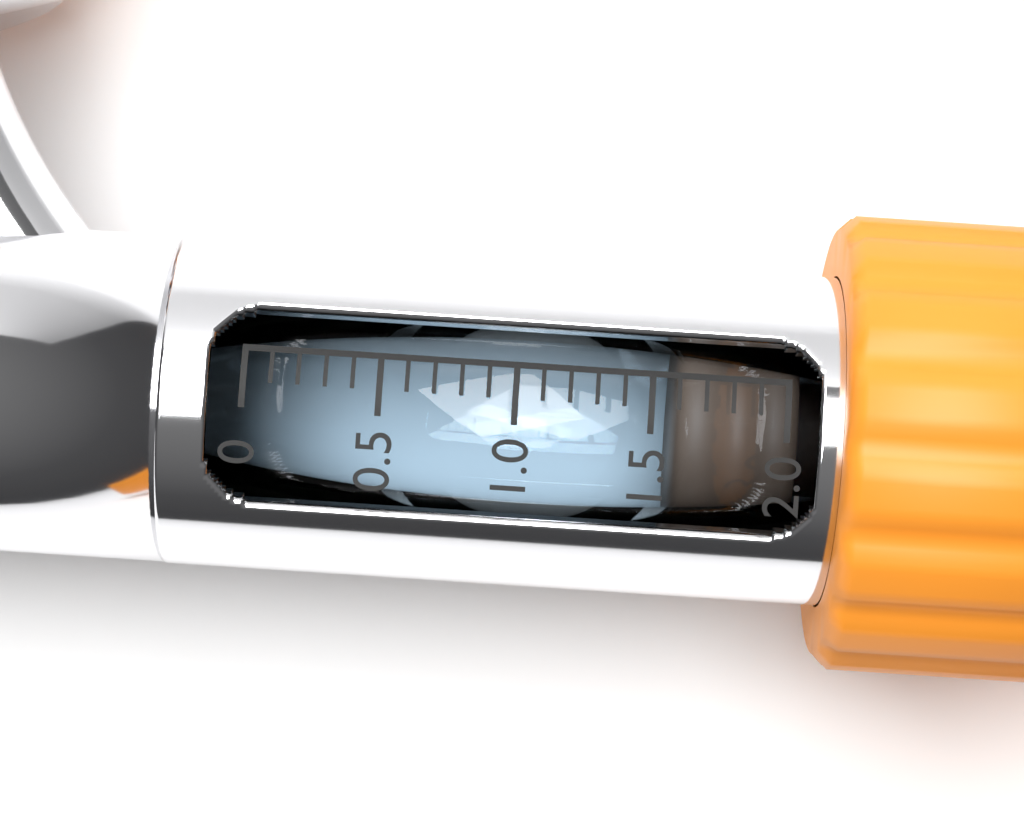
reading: 1.6 (no unit)
